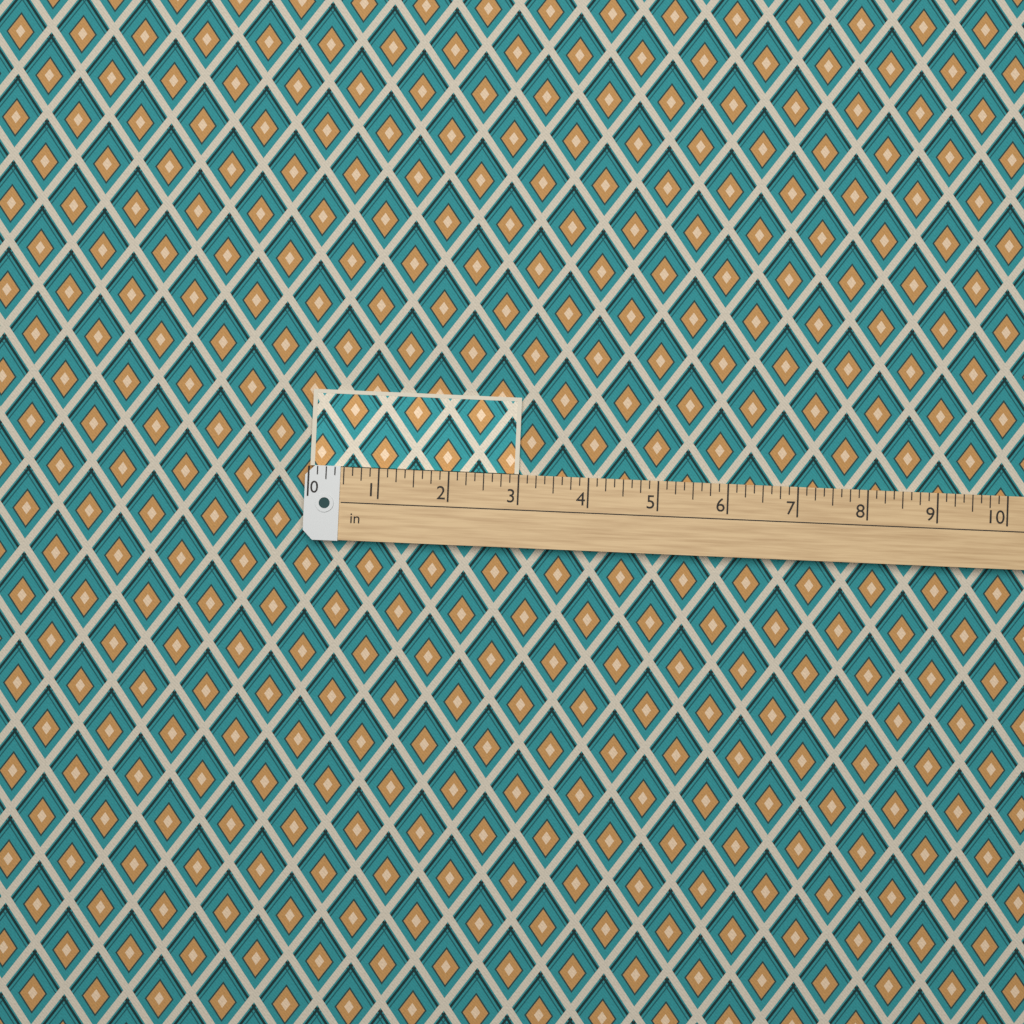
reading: 3.000 in
